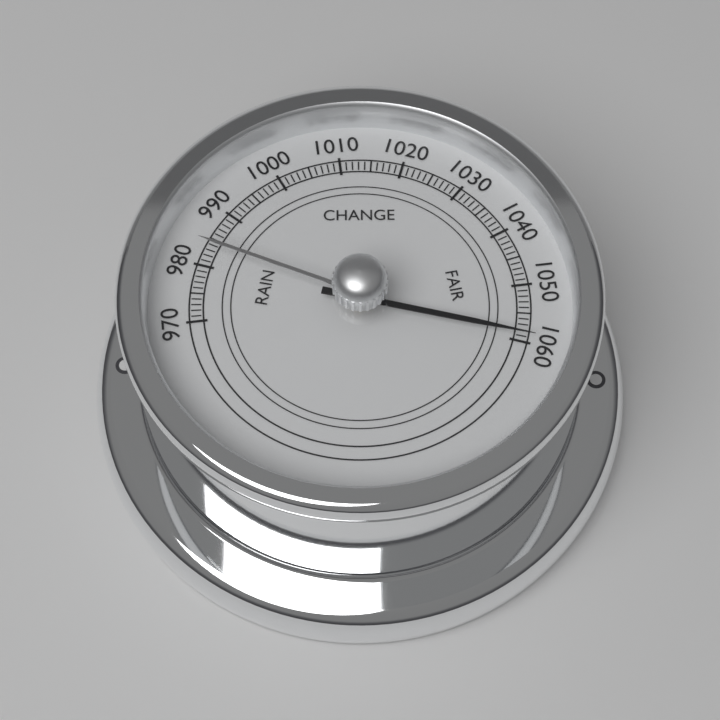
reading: 1059 (no unit)
